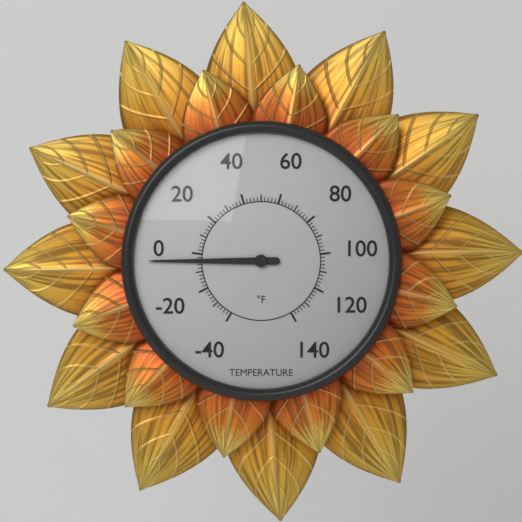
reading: -4 °F
